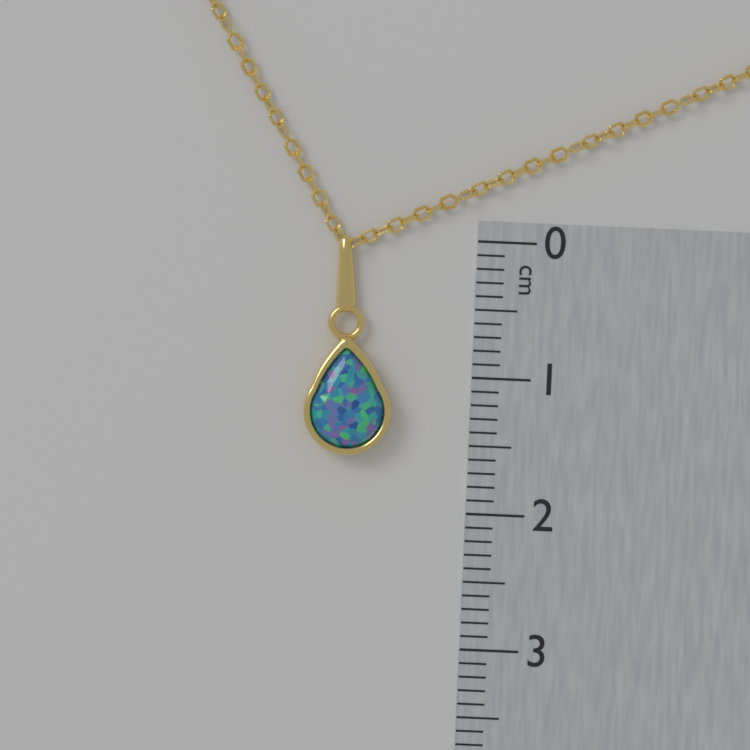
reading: 1.6 cm
